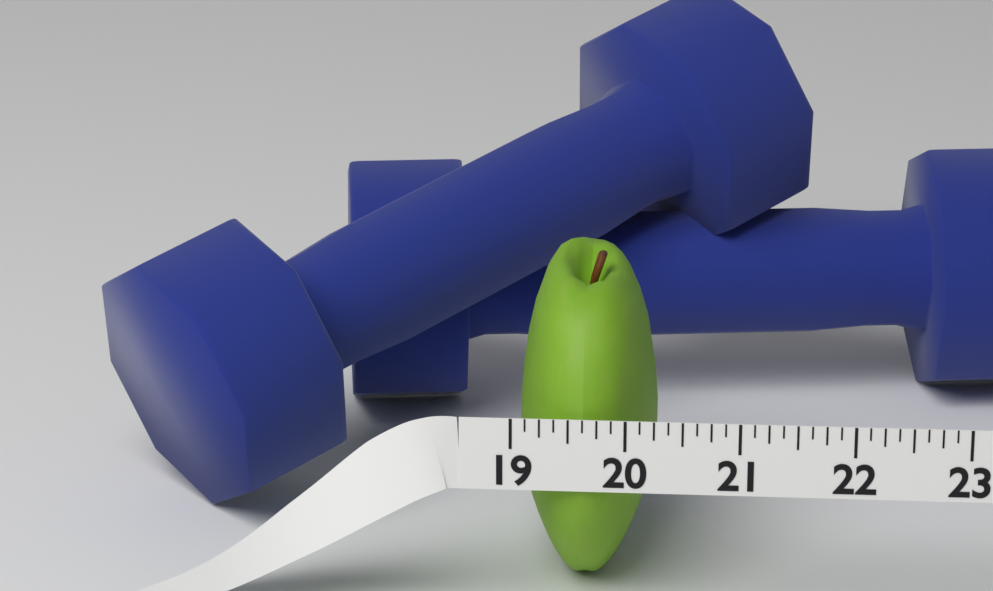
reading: 20.250 (no unit)
